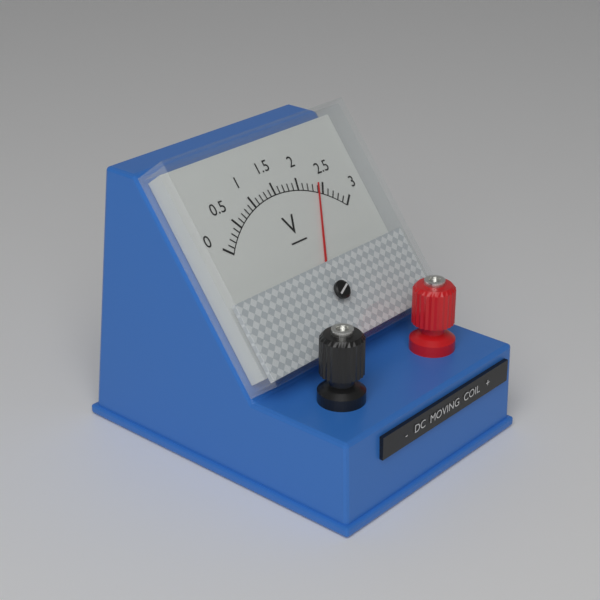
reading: 2.4 V
